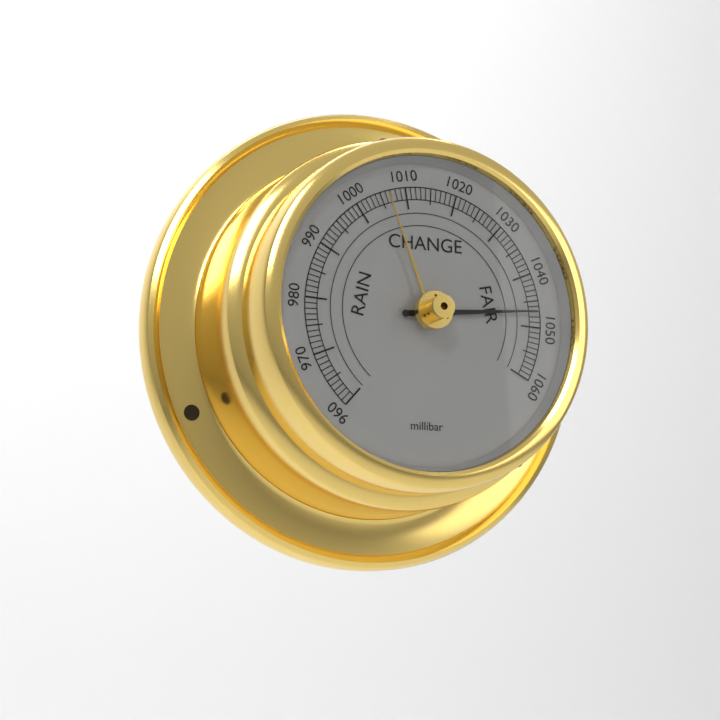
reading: 1047 millibar
